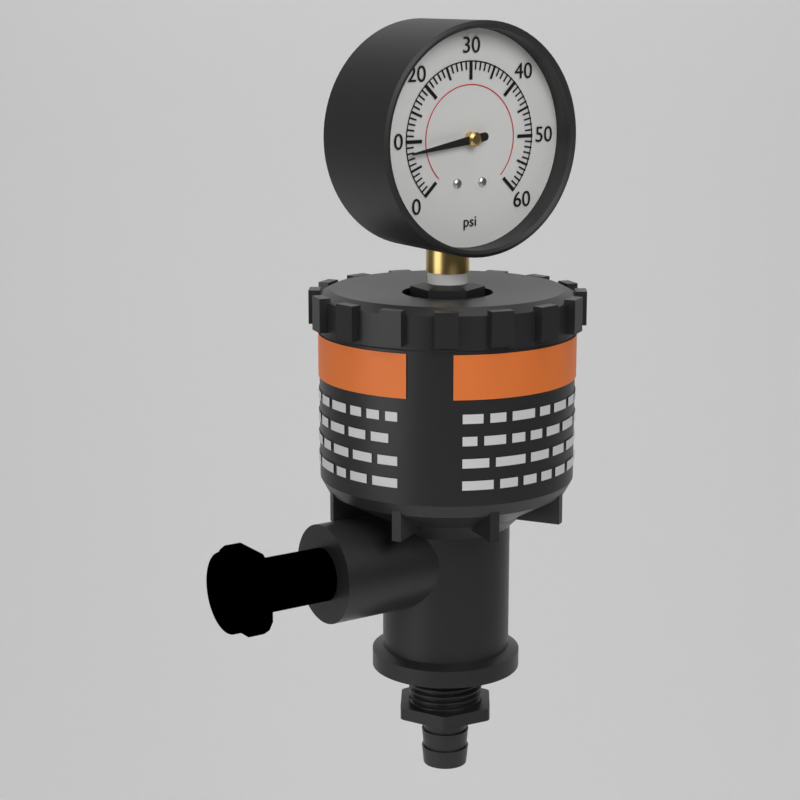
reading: 8 psi
